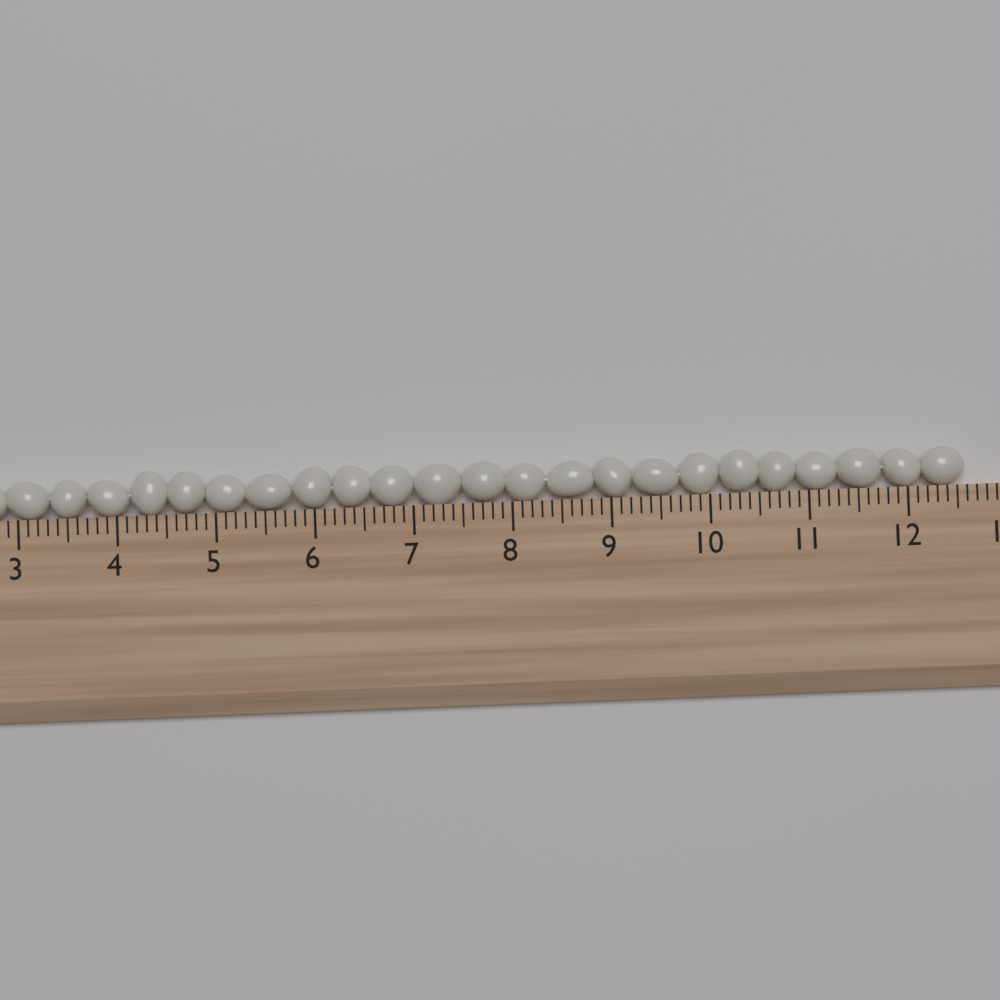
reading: 12.6 (no unit)
